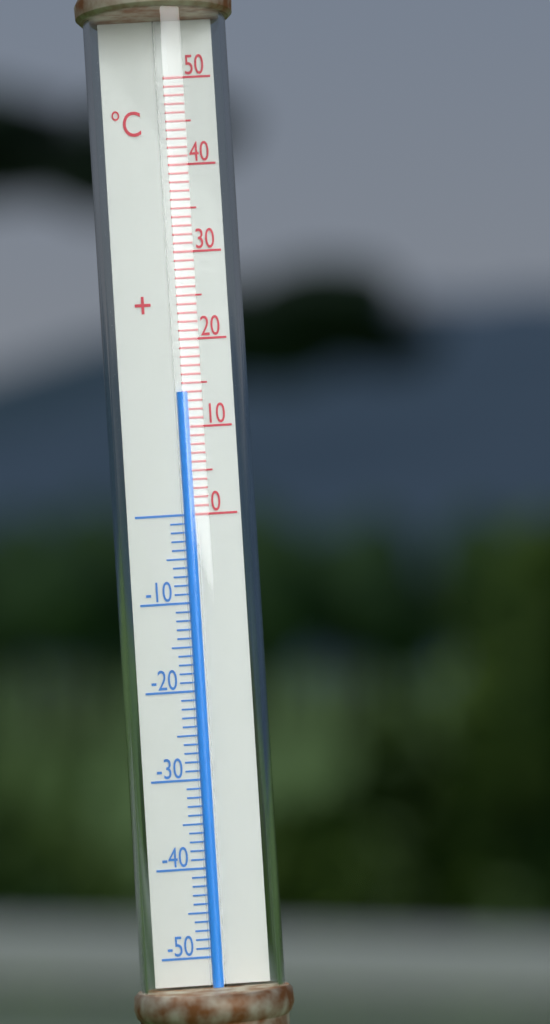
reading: 14 °C
